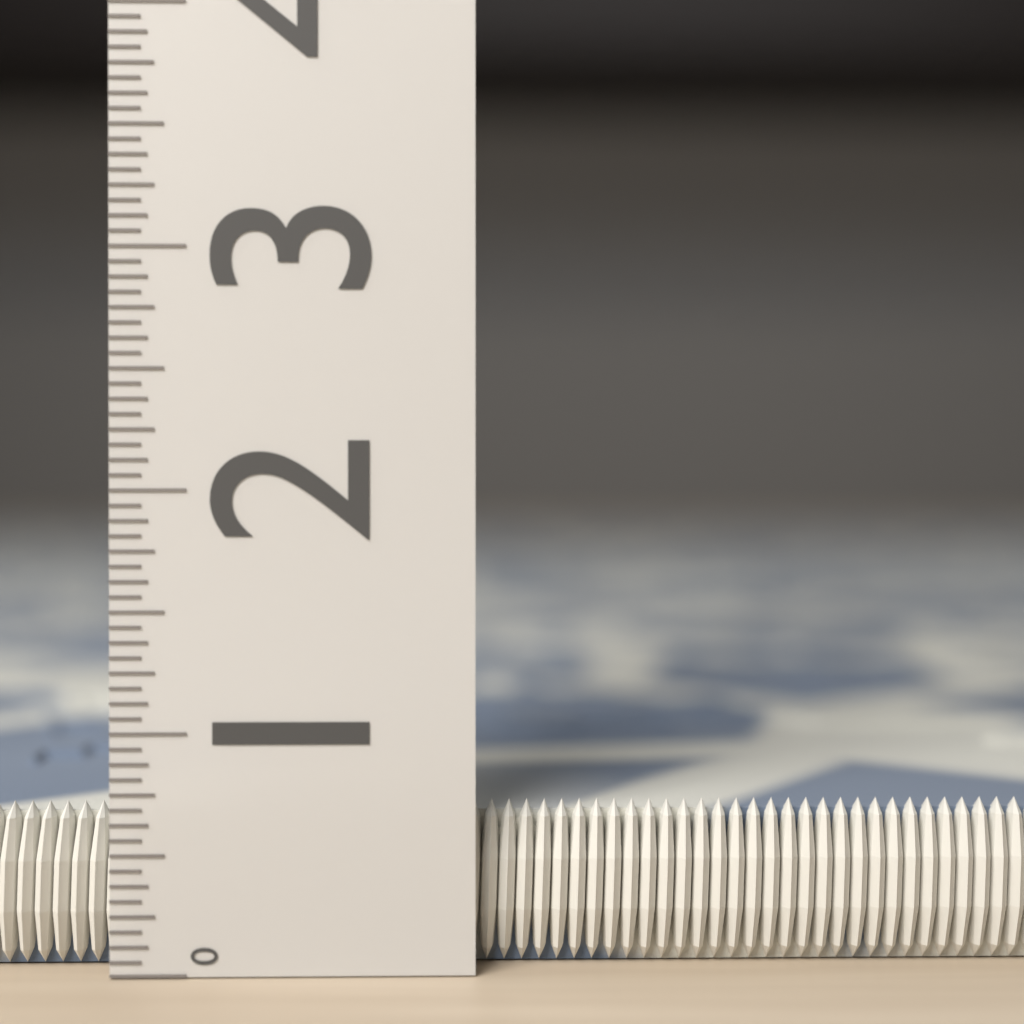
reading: 0.6875 (no unit)
